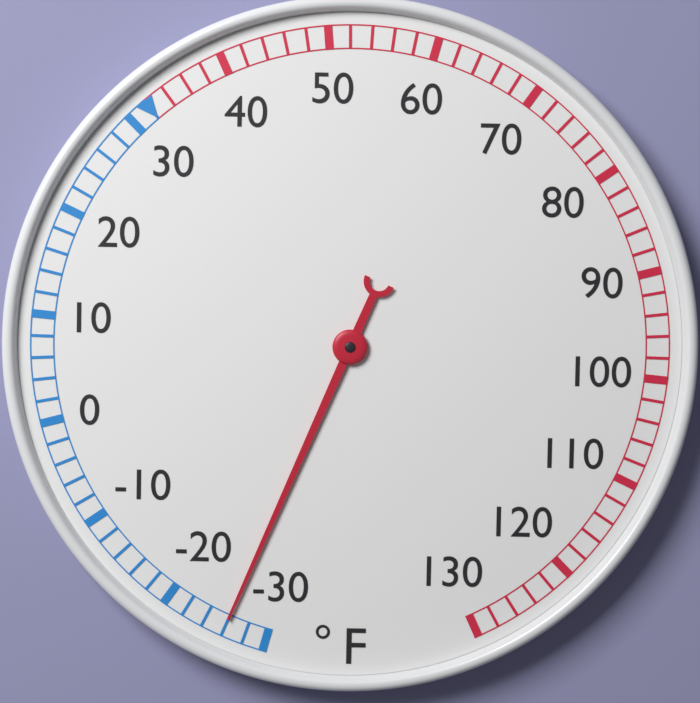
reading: -26 °F
